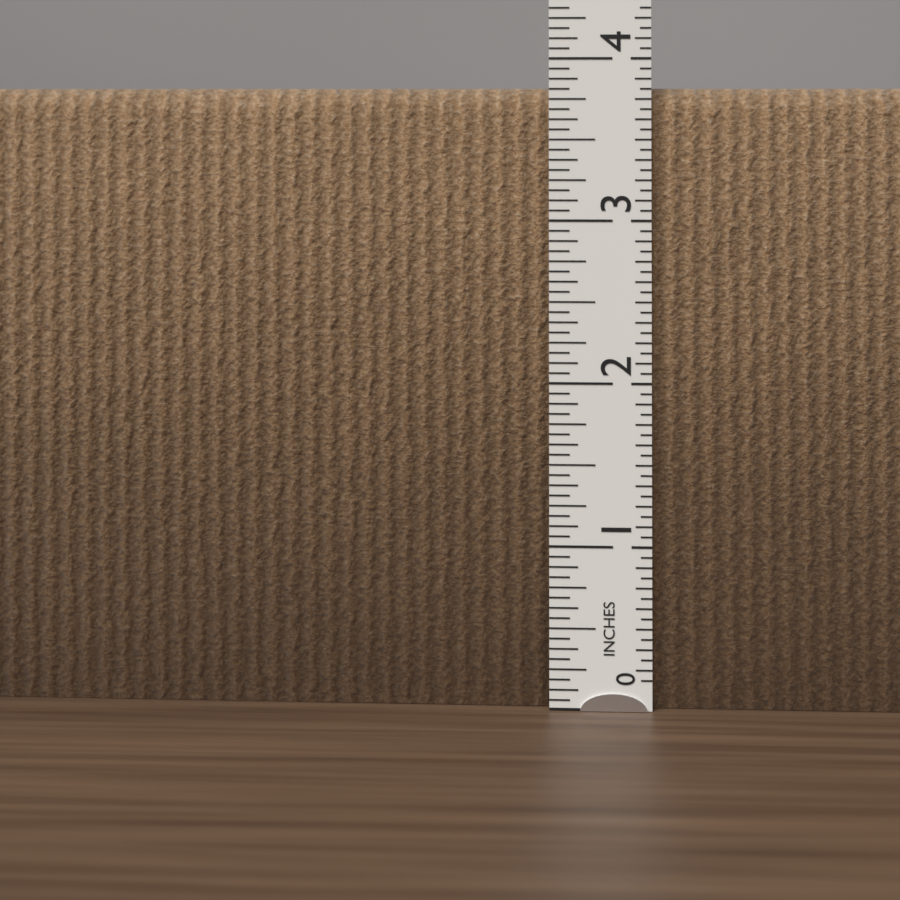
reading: 3.8125 in
